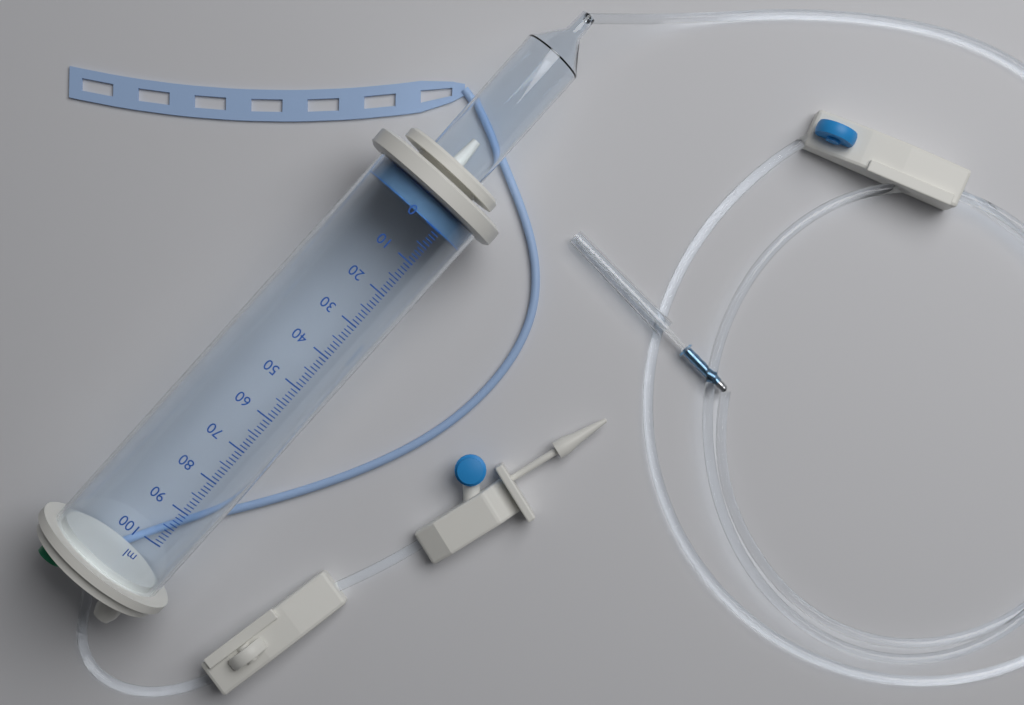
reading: 0 ml
